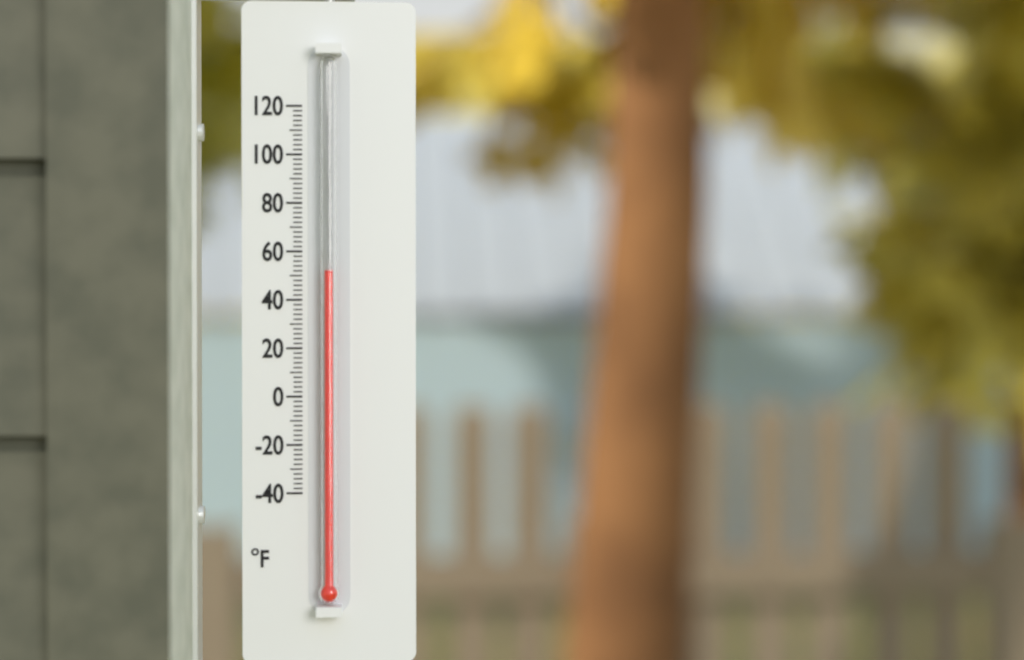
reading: 52 °F
